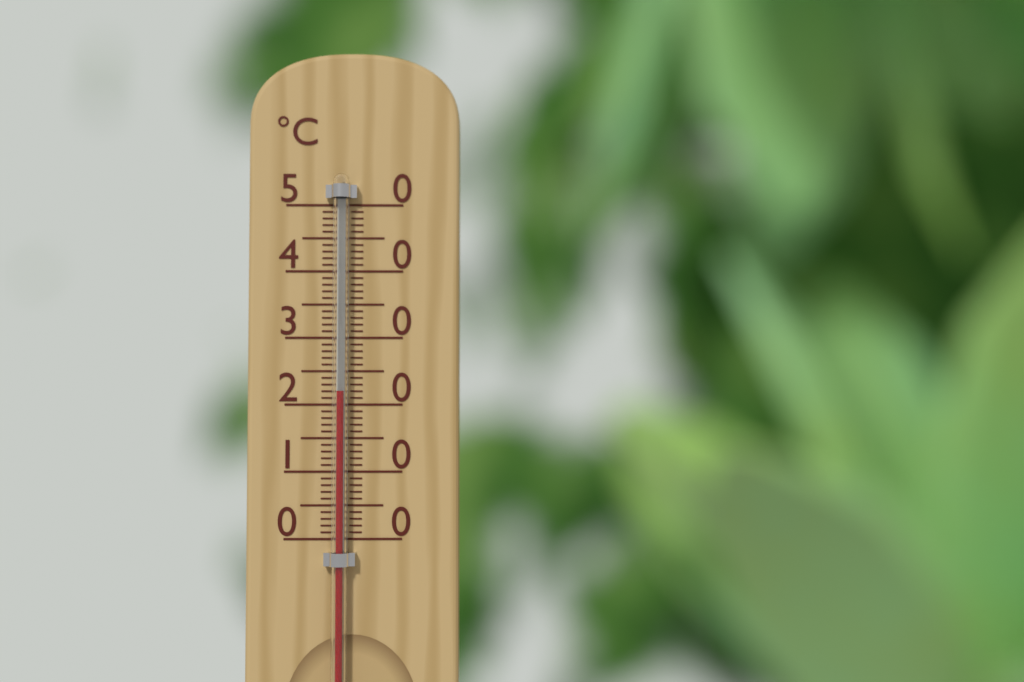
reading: 22 °C
